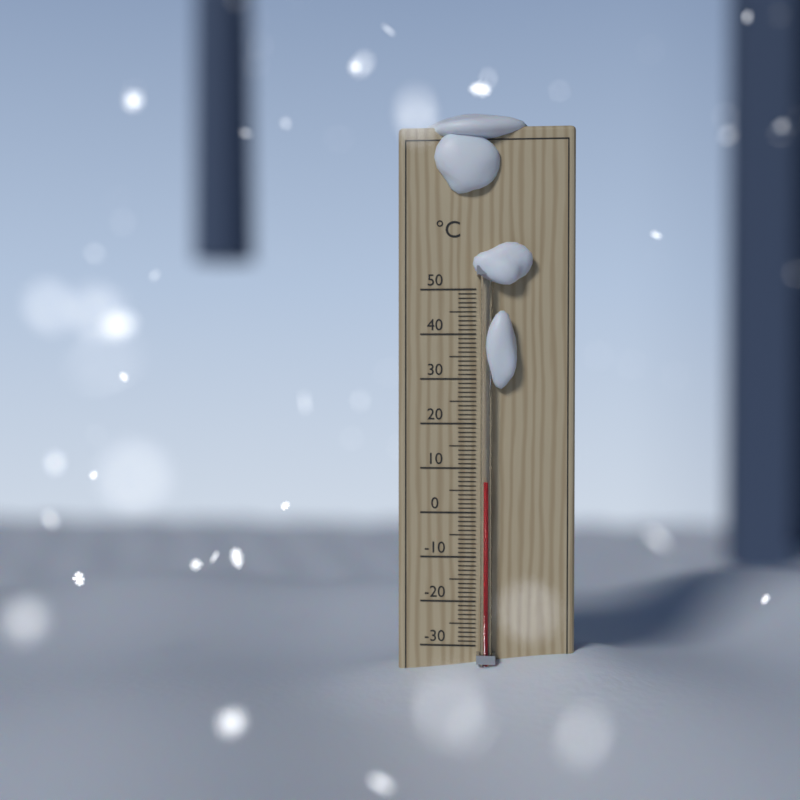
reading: 7 °C
